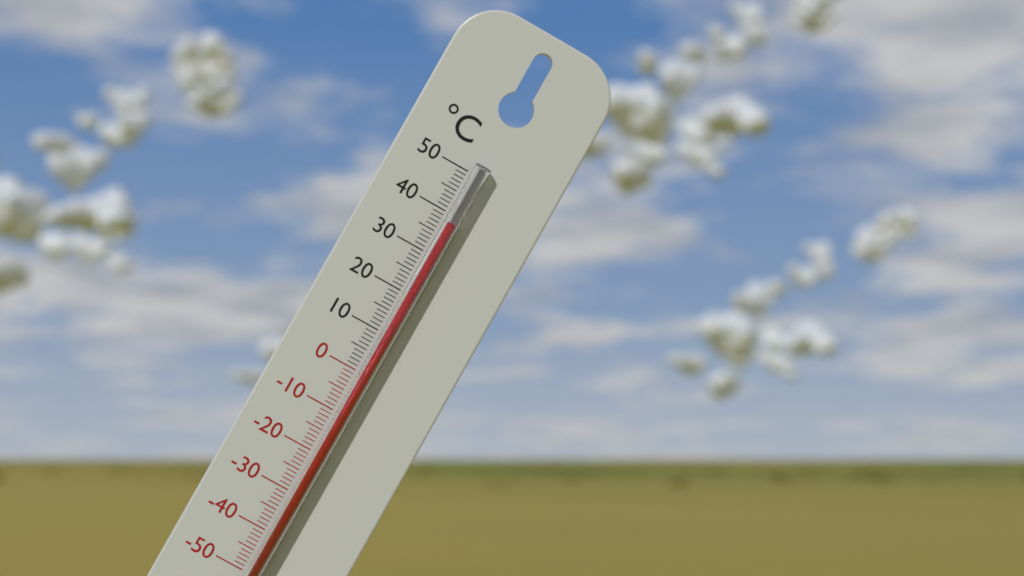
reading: 38 °C
